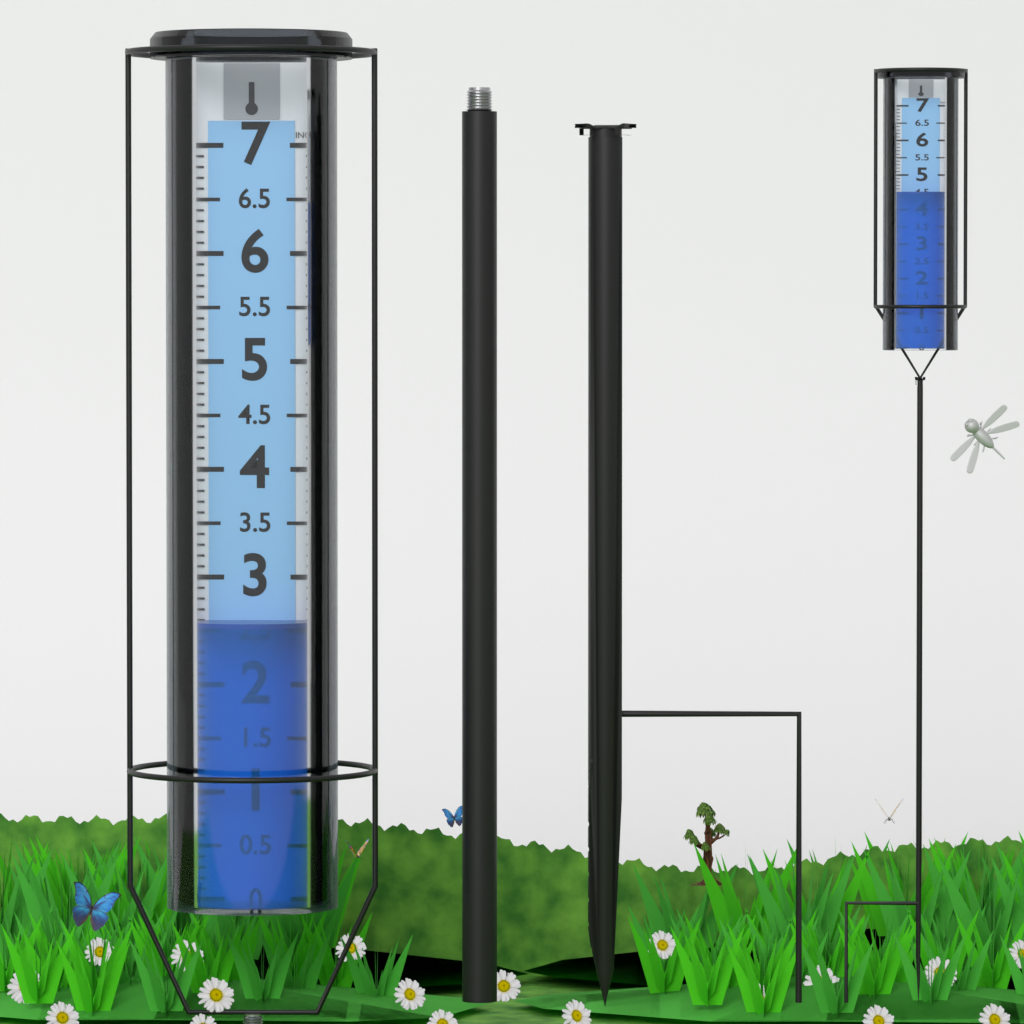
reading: 2.6 in
